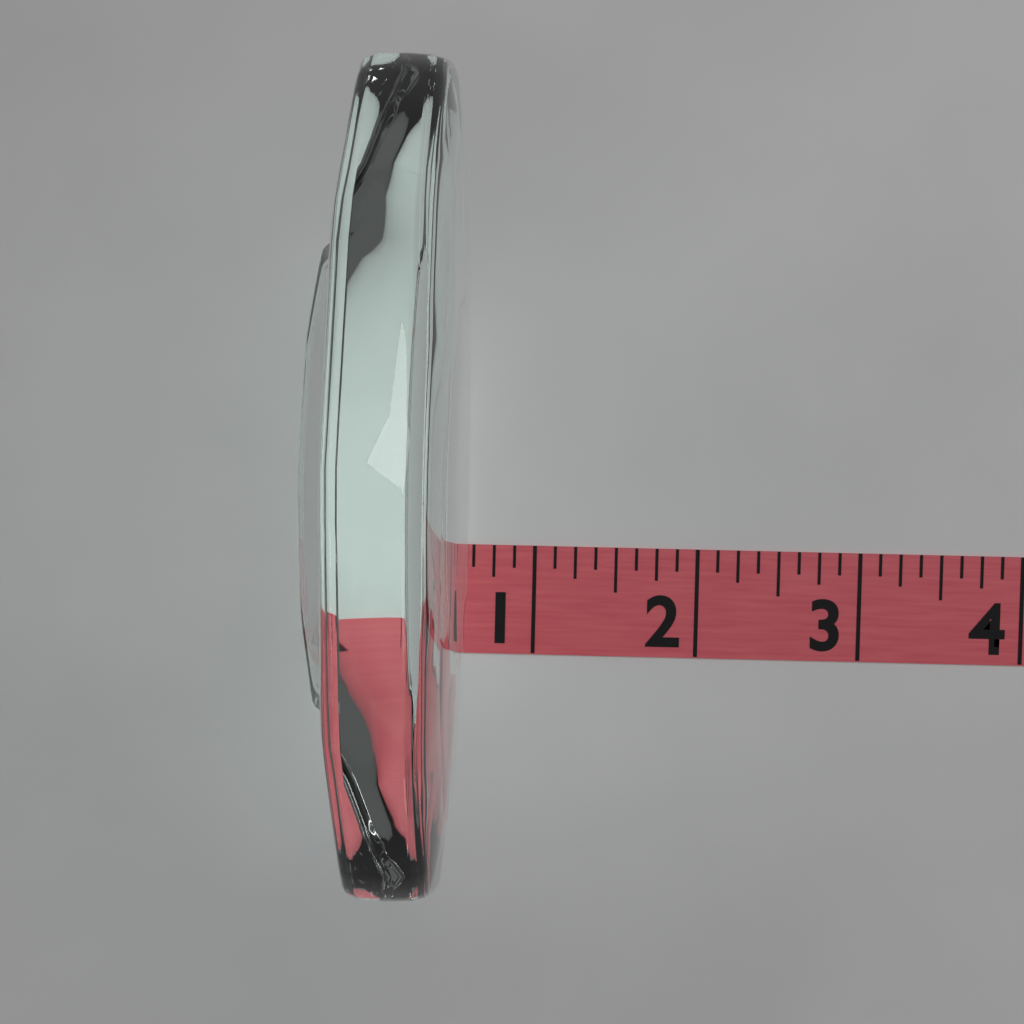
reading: 0.625 (no unit)
